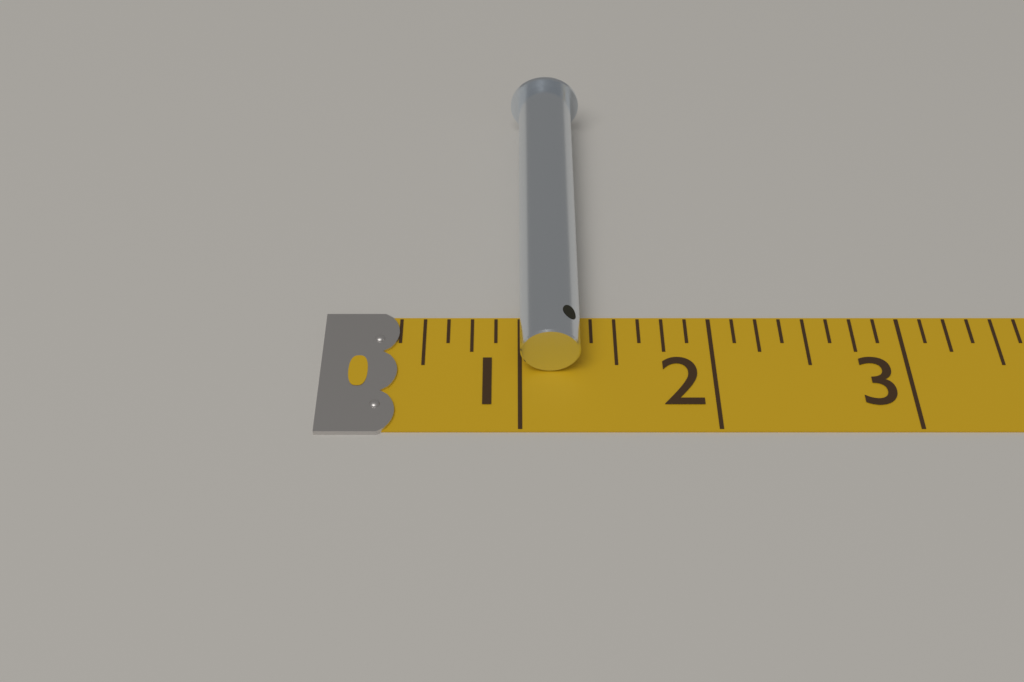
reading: 1.310 (no unit)
